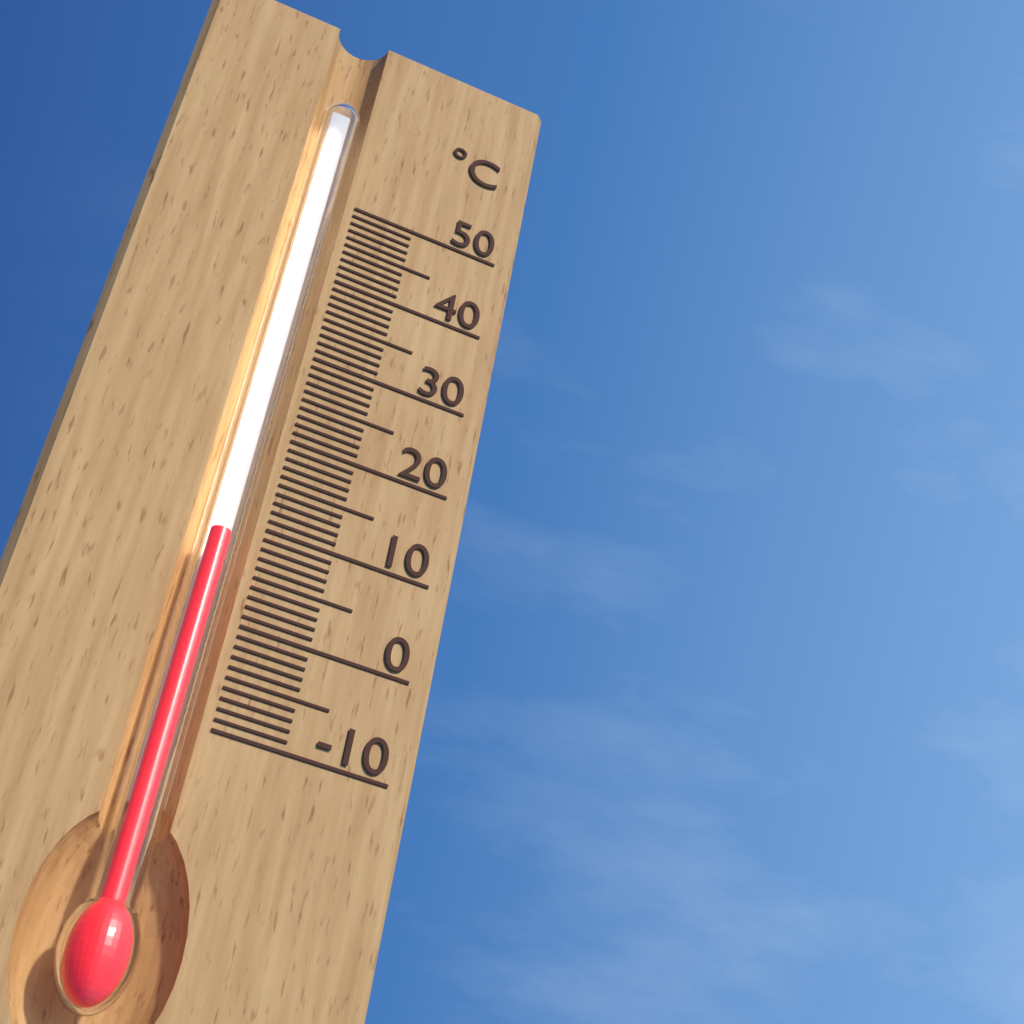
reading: 8 °C
